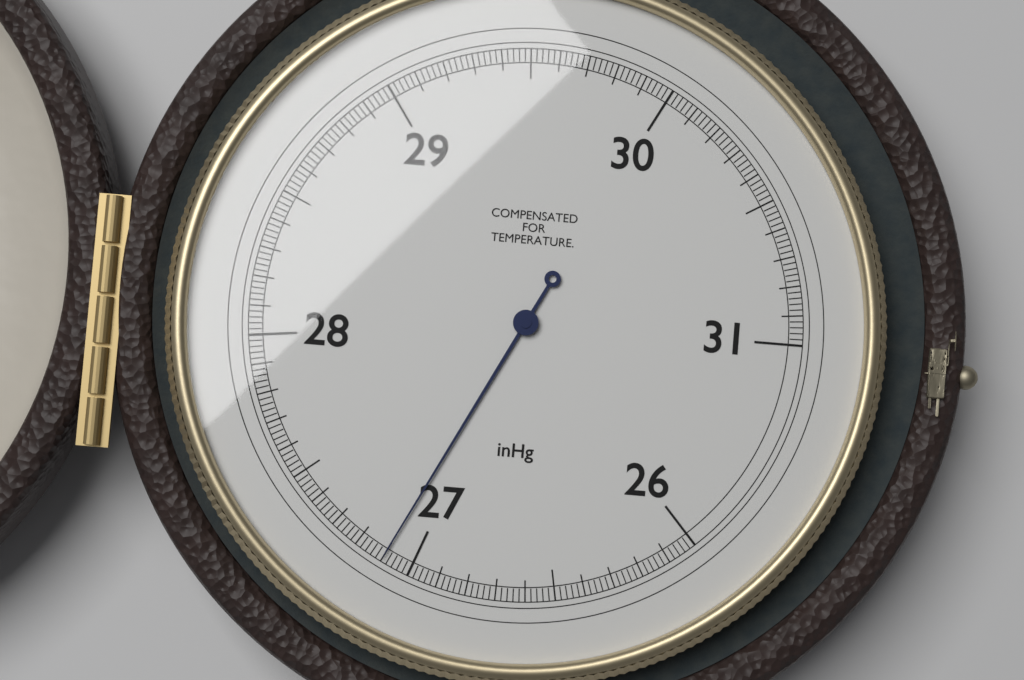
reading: 27.10 inHg
